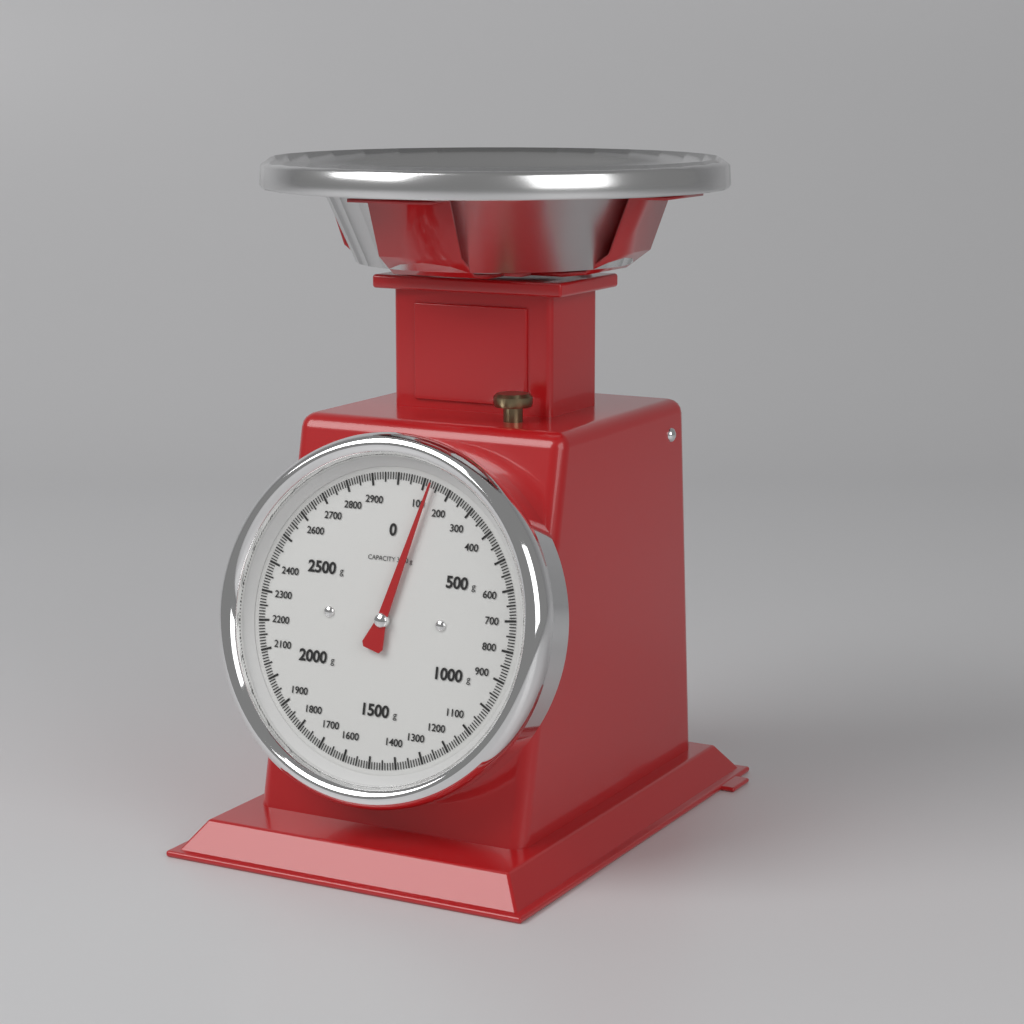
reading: 130 g
